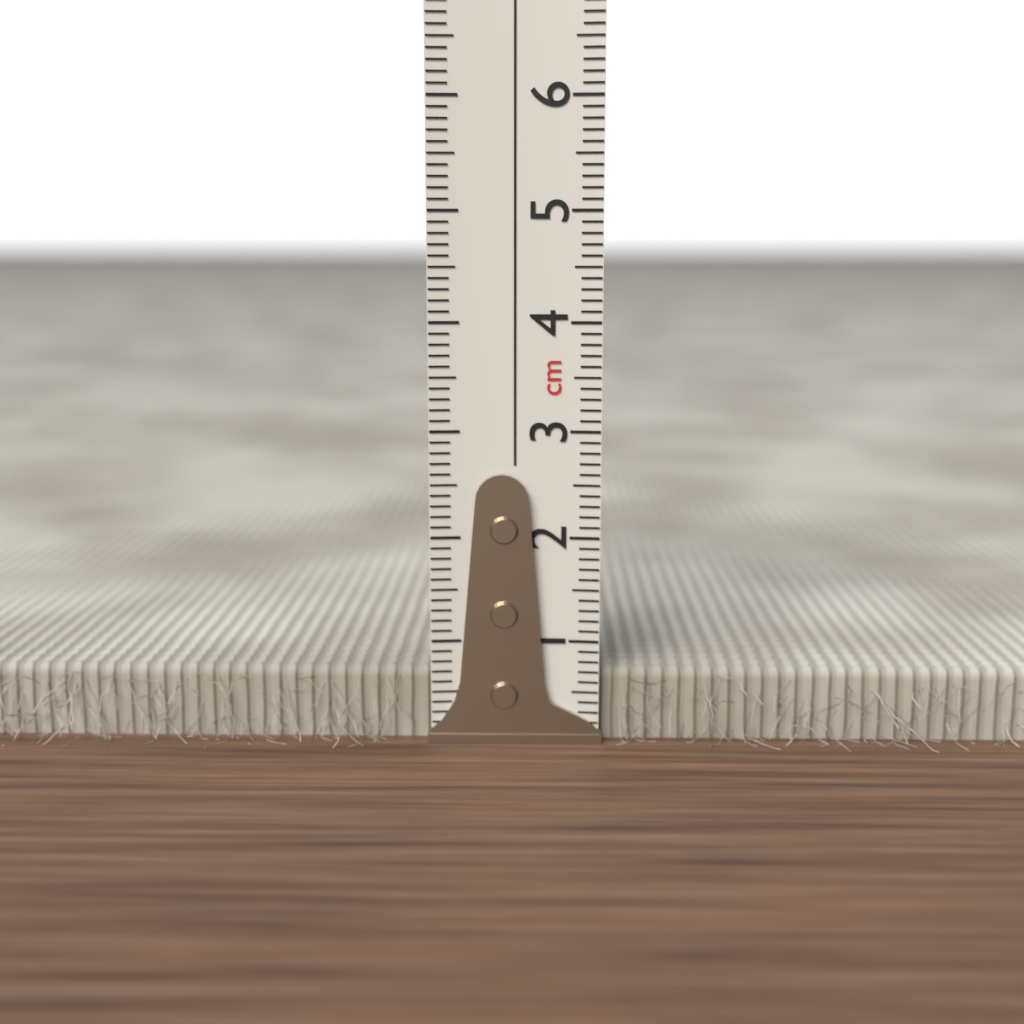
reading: 0.7 cm
